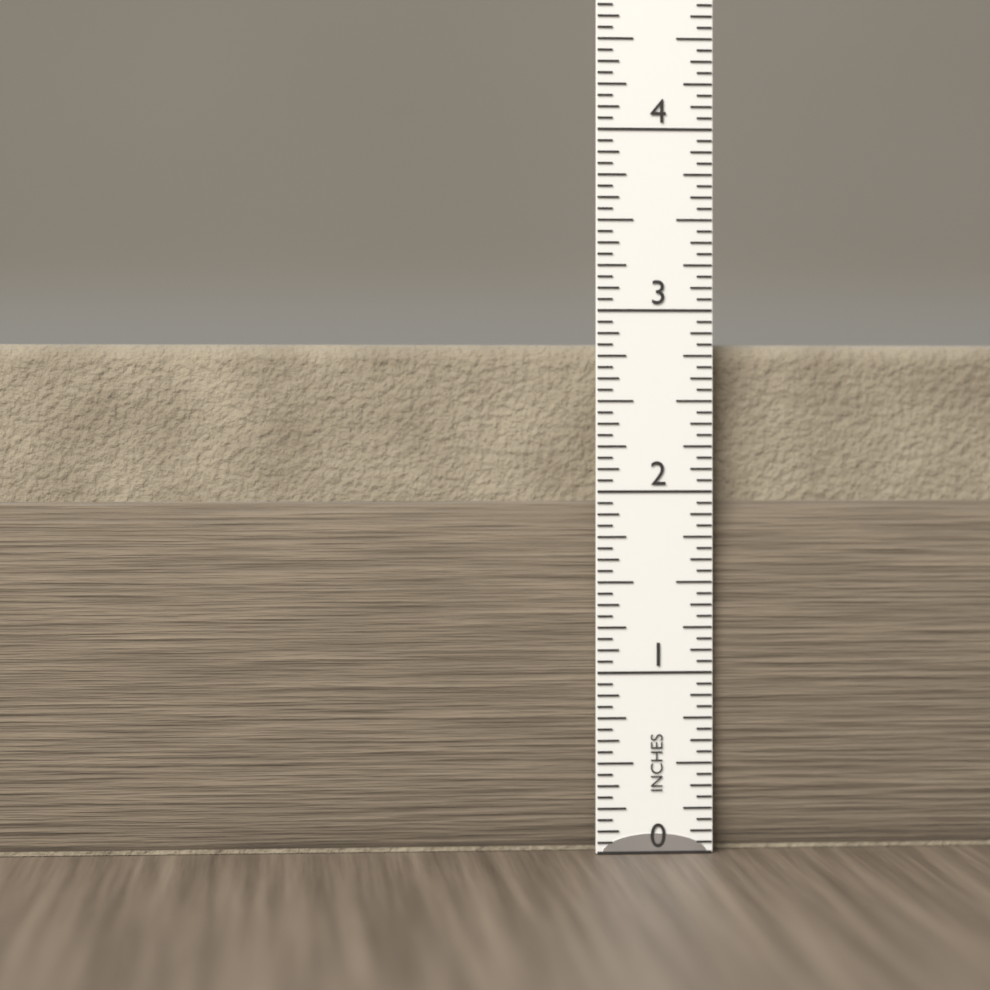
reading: 2.8125 in
